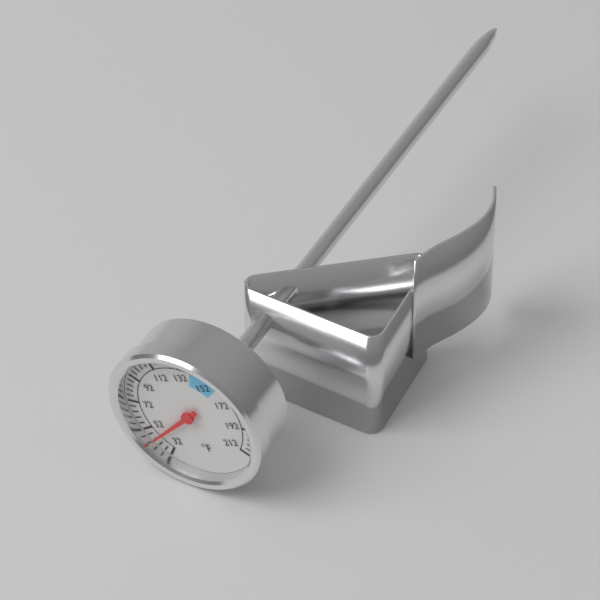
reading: 44 °F
